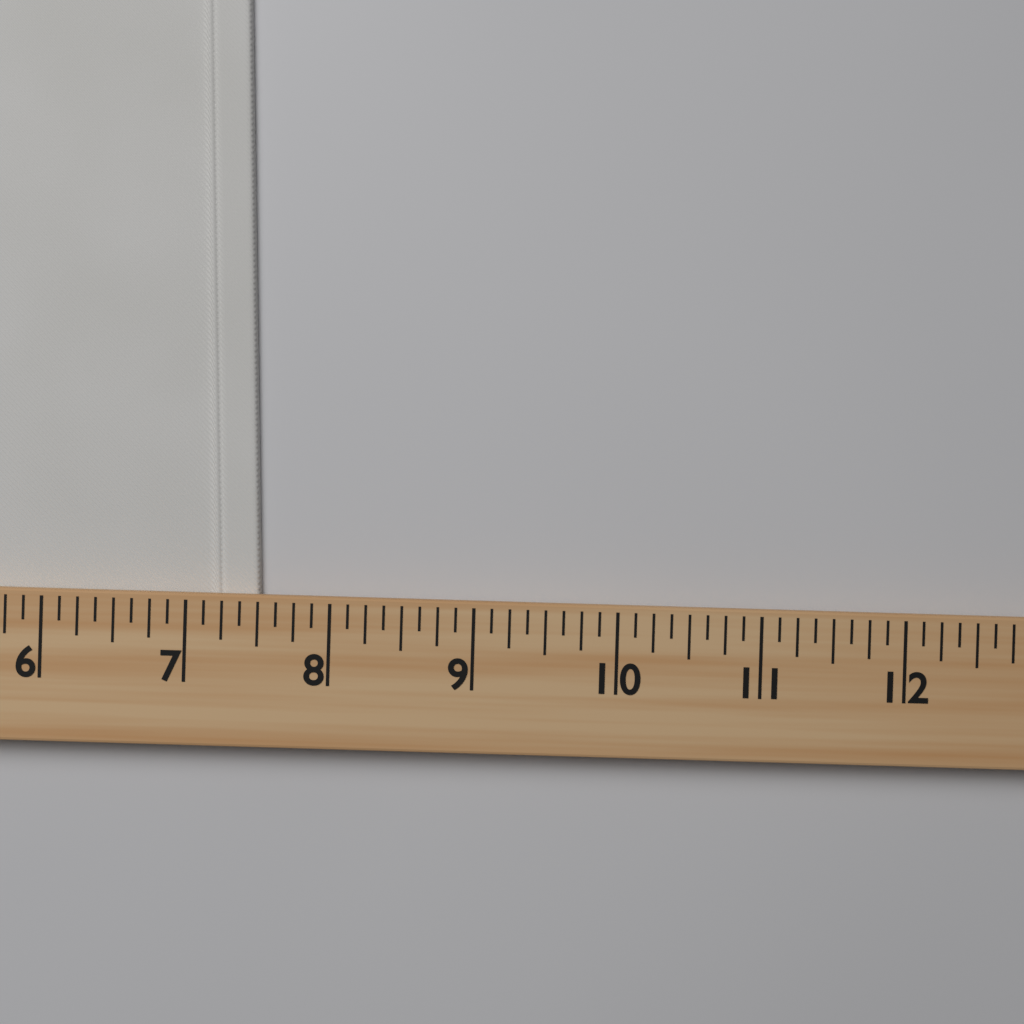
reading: 7.500 (no unit)
